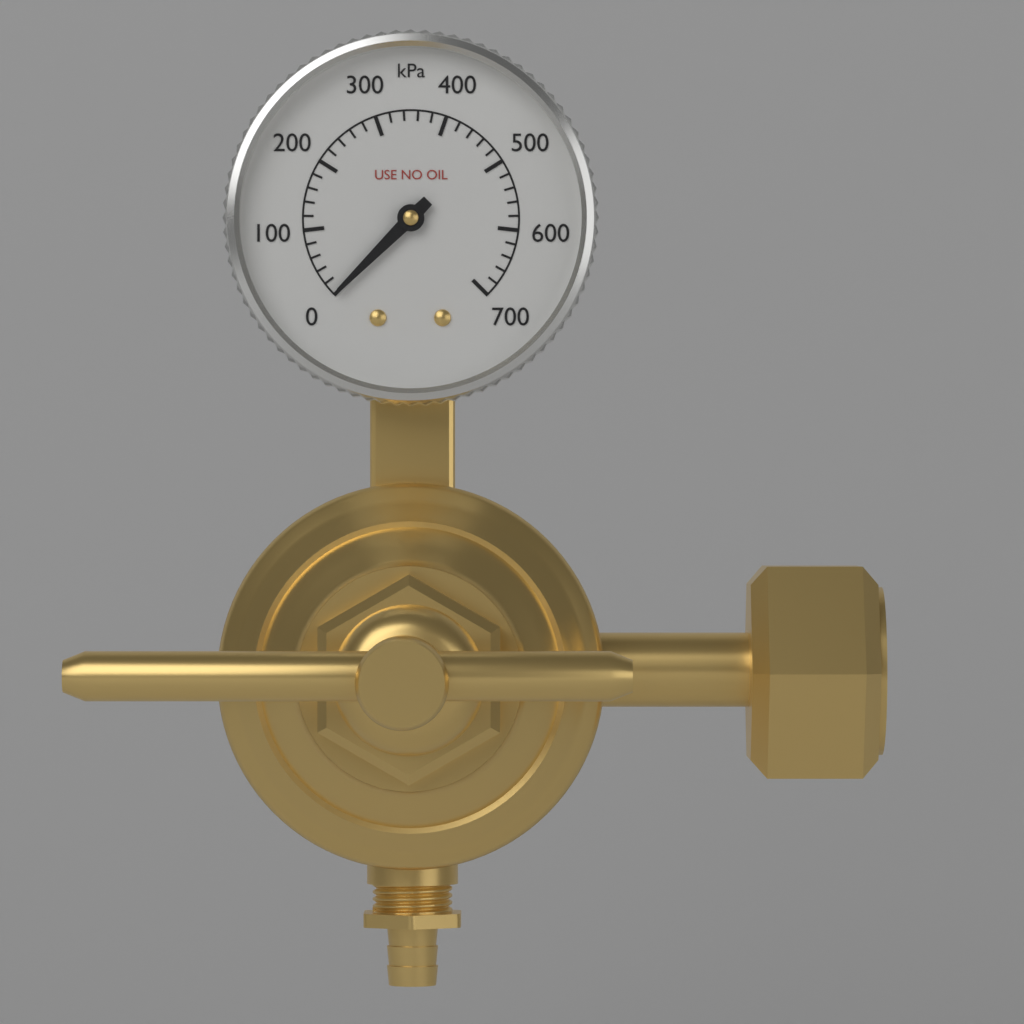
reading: 0 kPa
